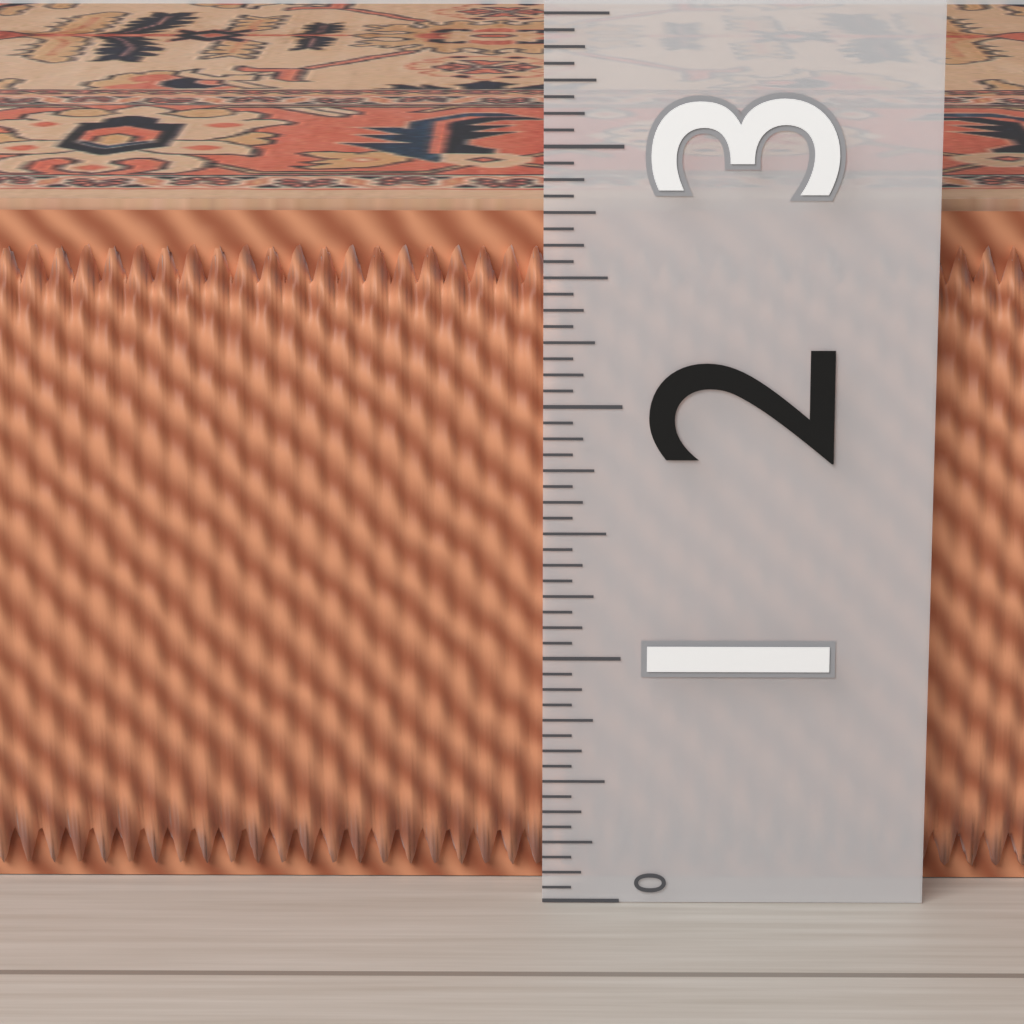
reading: 2.7500 (no unit)
